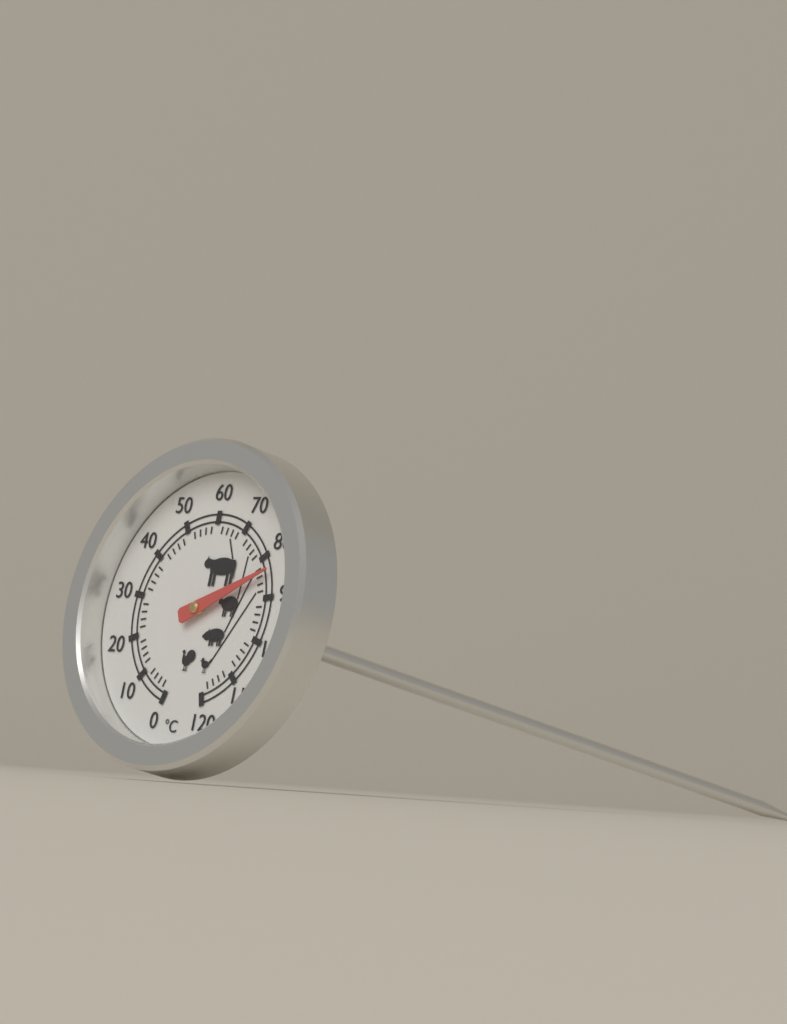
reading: 84 °C
